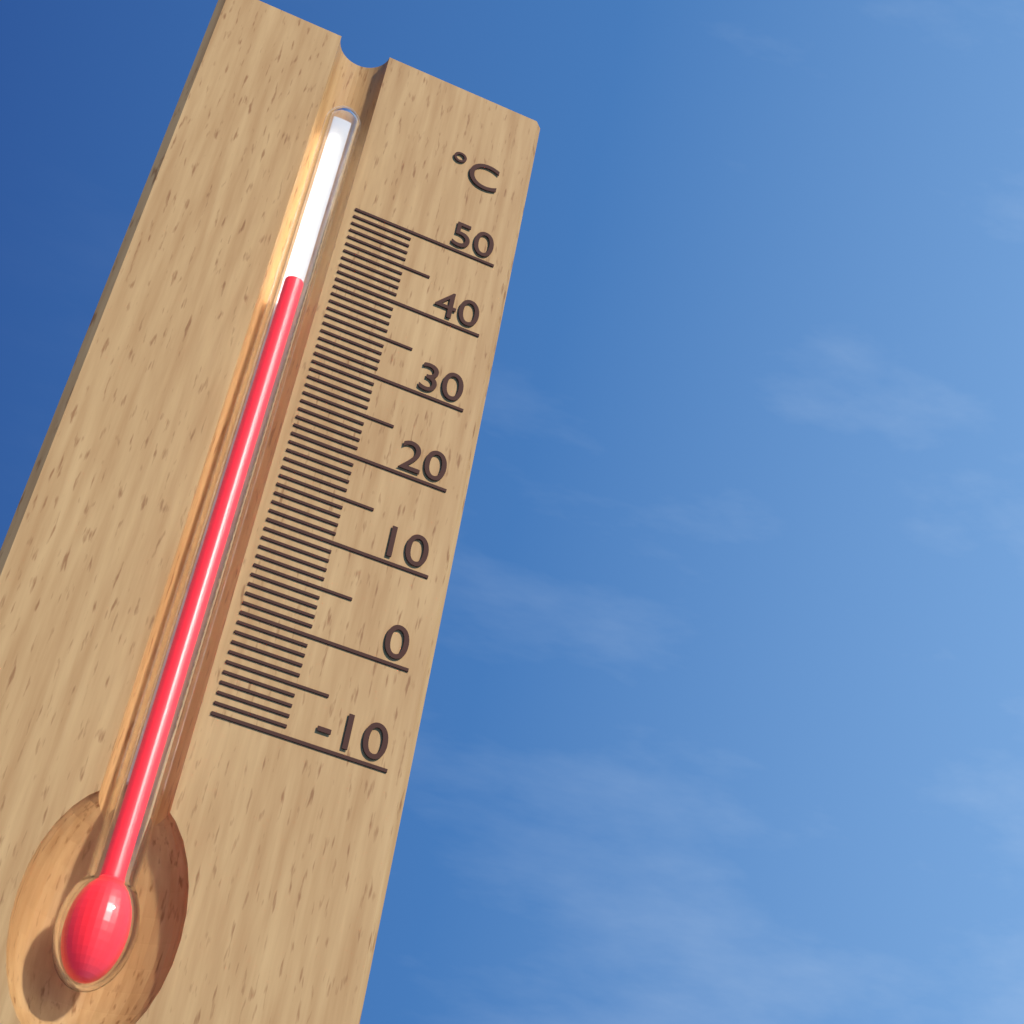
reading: 37 °C
